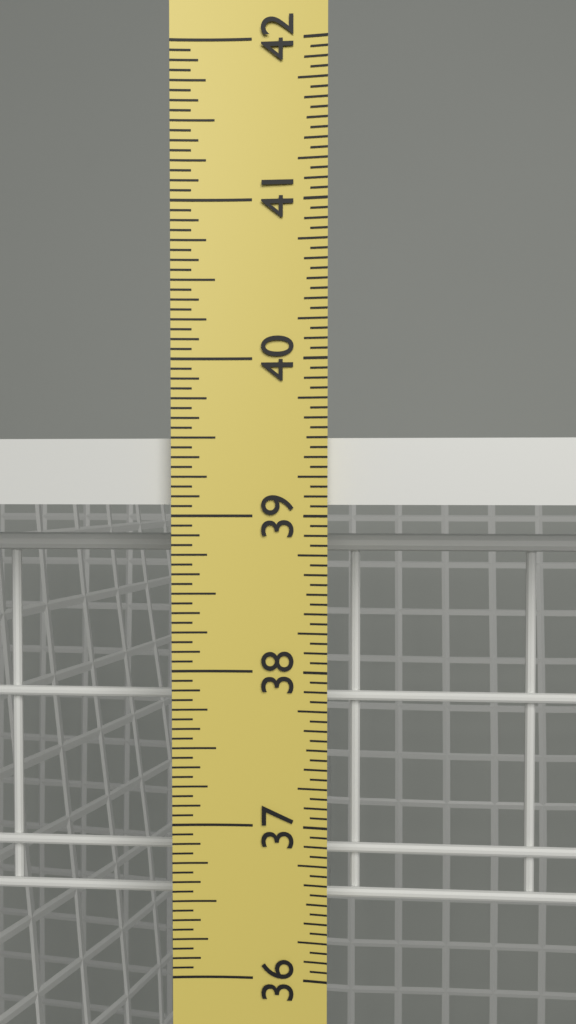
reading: 39.5000 in
